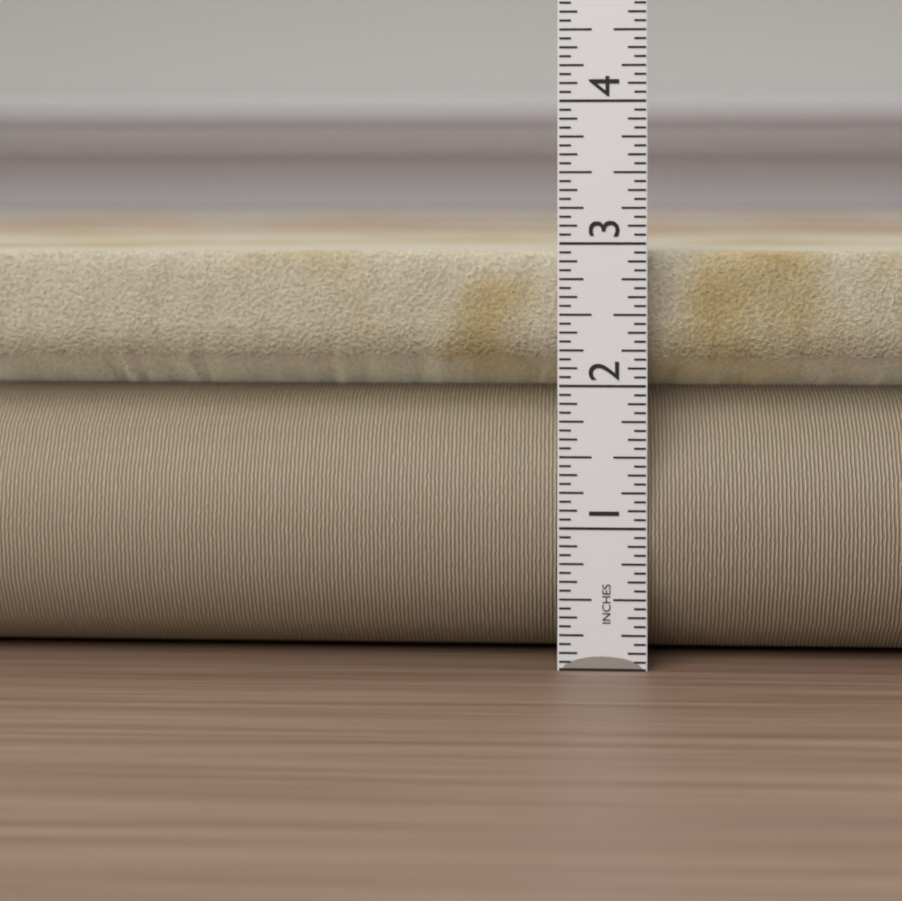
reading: 2.9375 in
